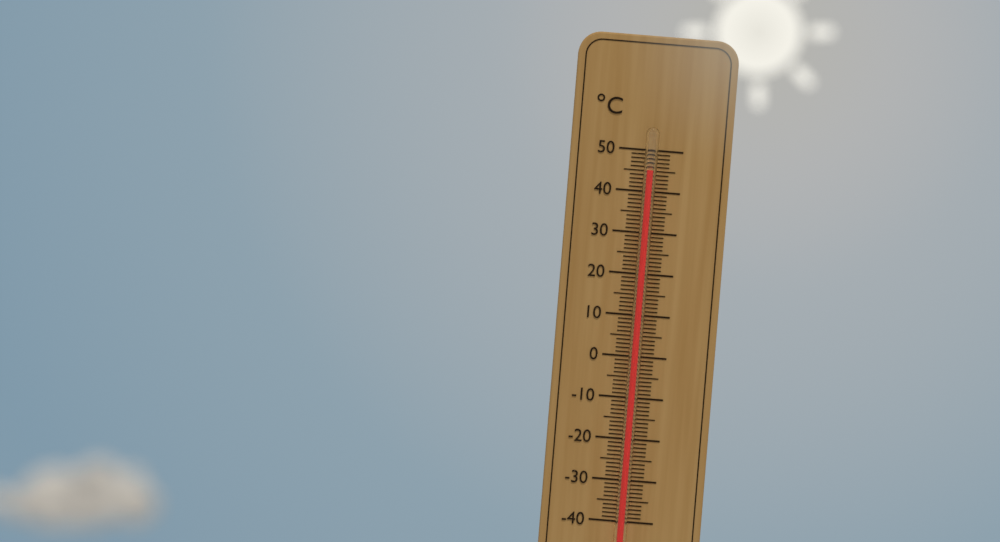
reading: 45 °C
